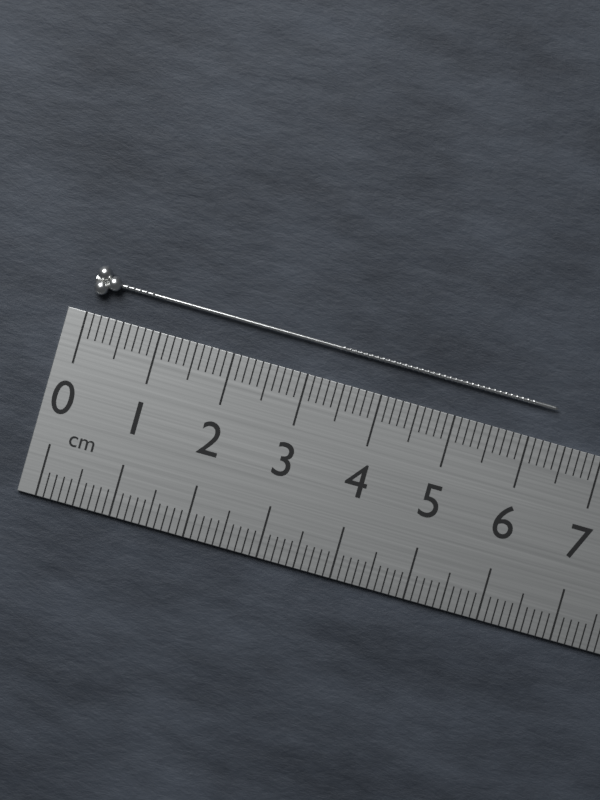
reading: 6.3 cm
